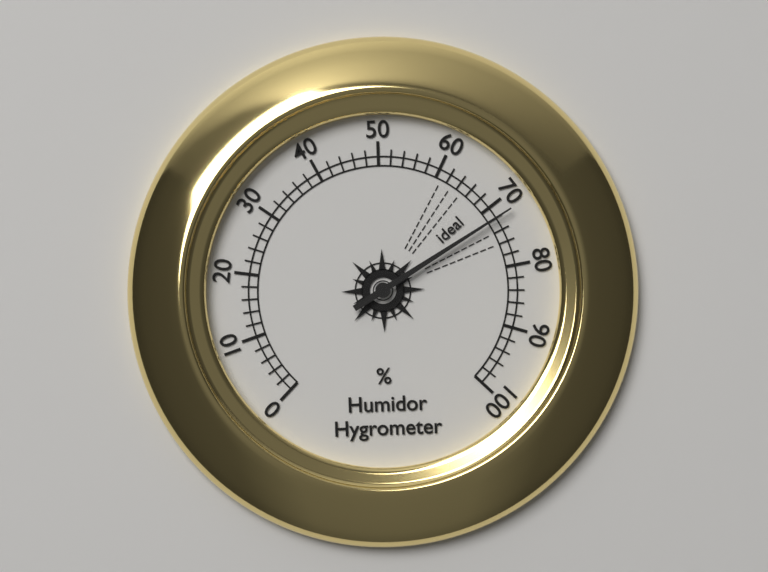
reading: 72 %
